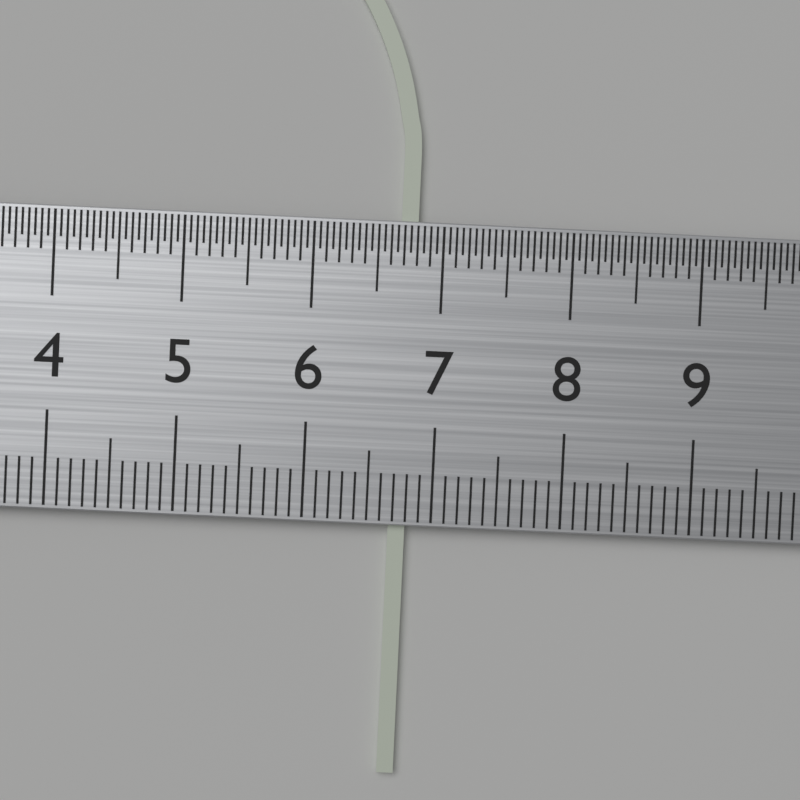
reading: 6.8 cm
